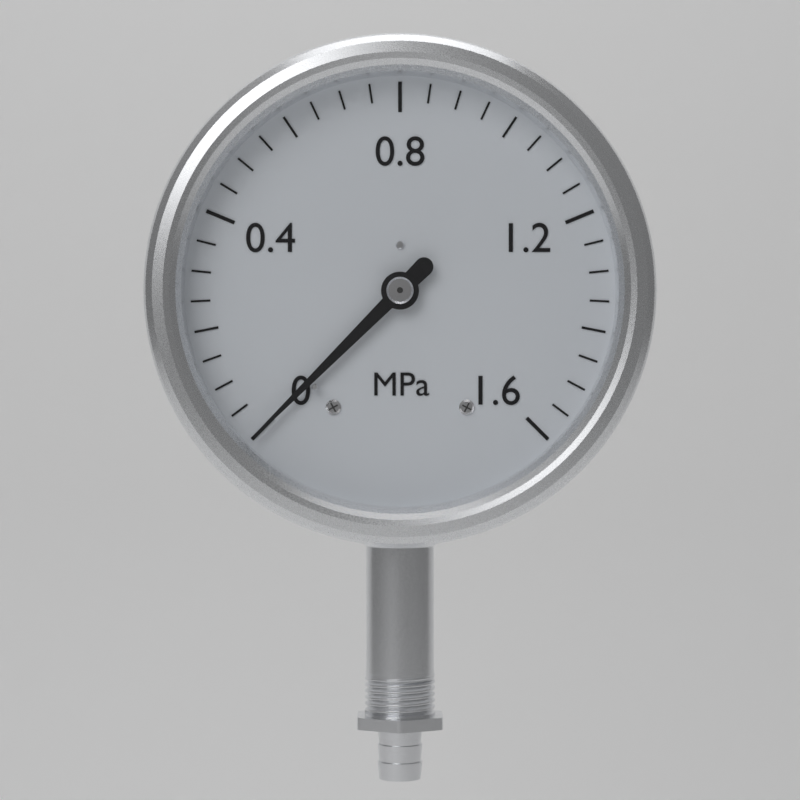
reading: 0.00 MPa
